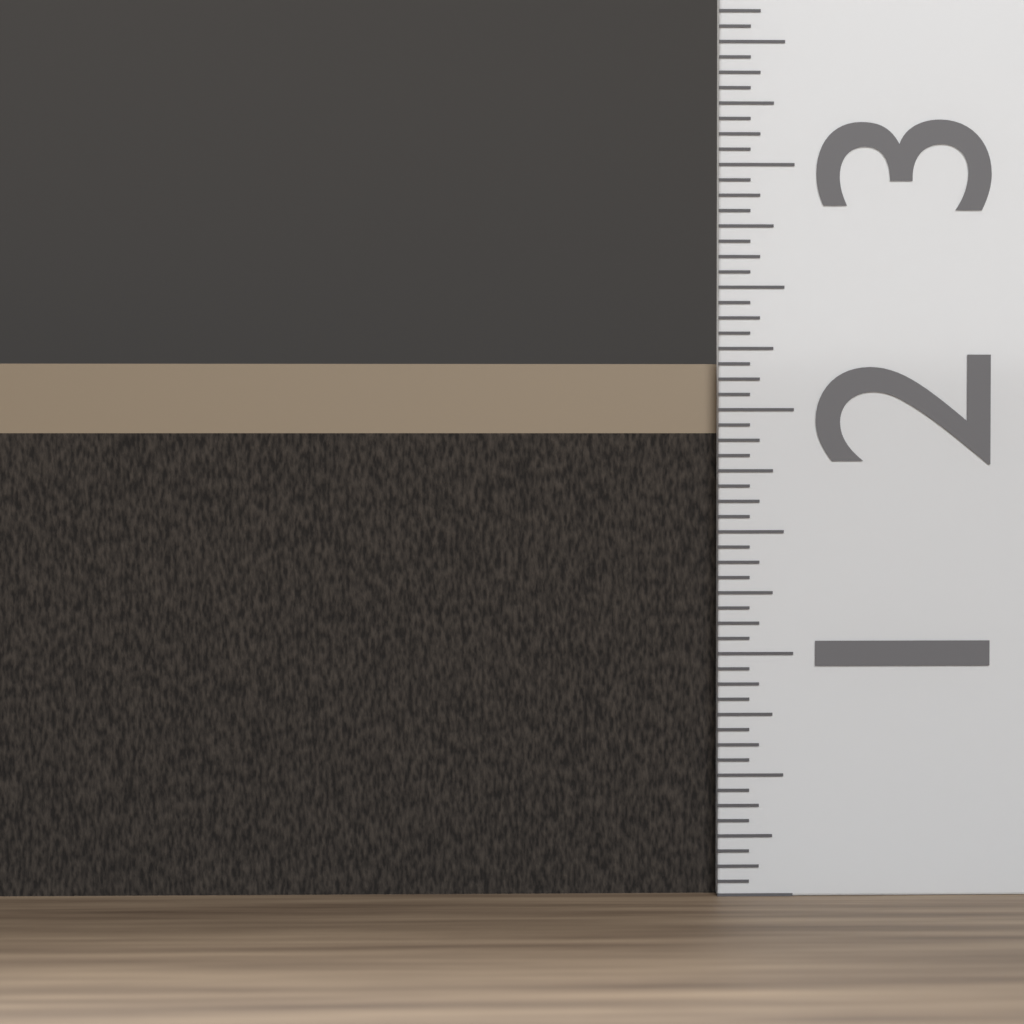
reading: 2.1875 (no unit)
